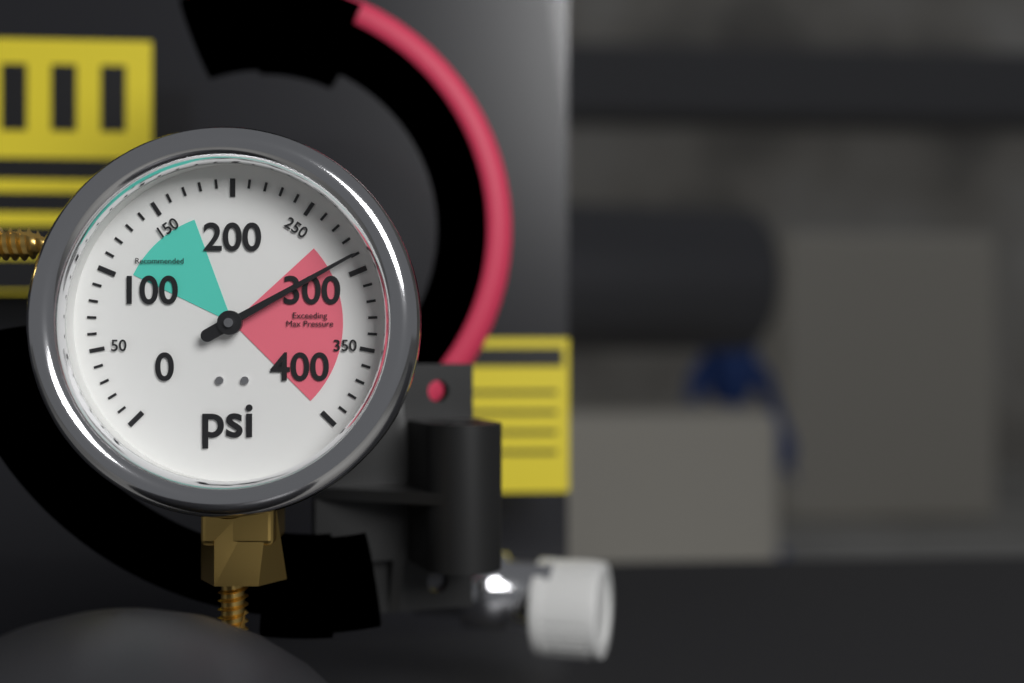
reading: 290 psi
